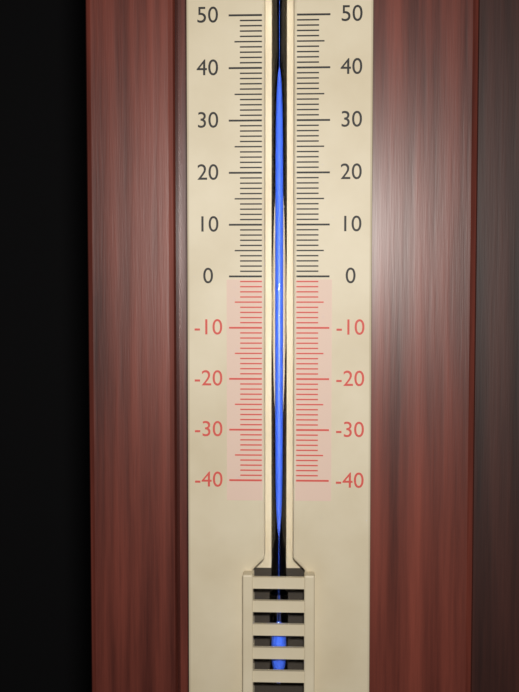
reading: 46 (no unit)
